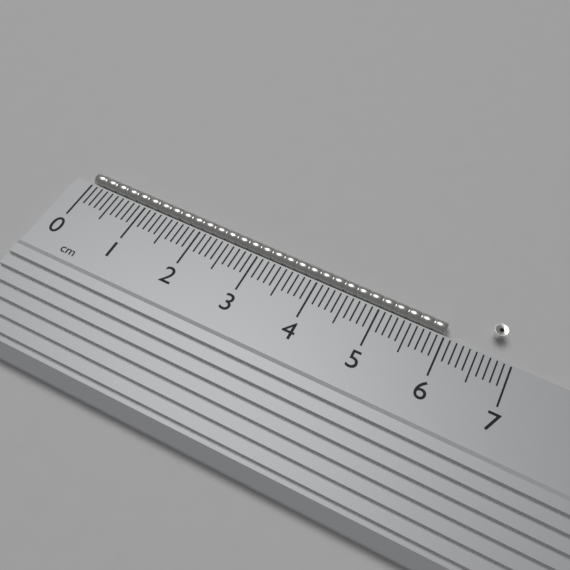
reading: 6.0 cm
